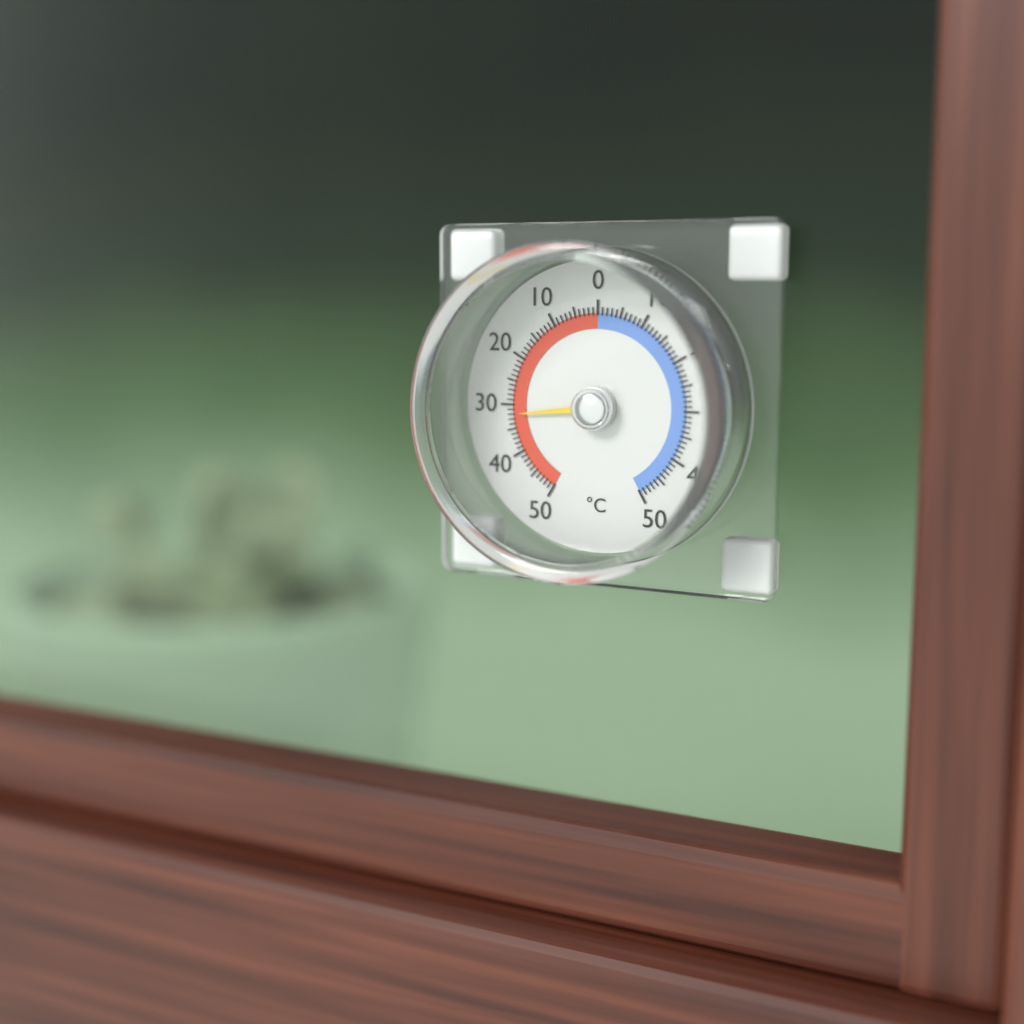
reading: 32 °C
